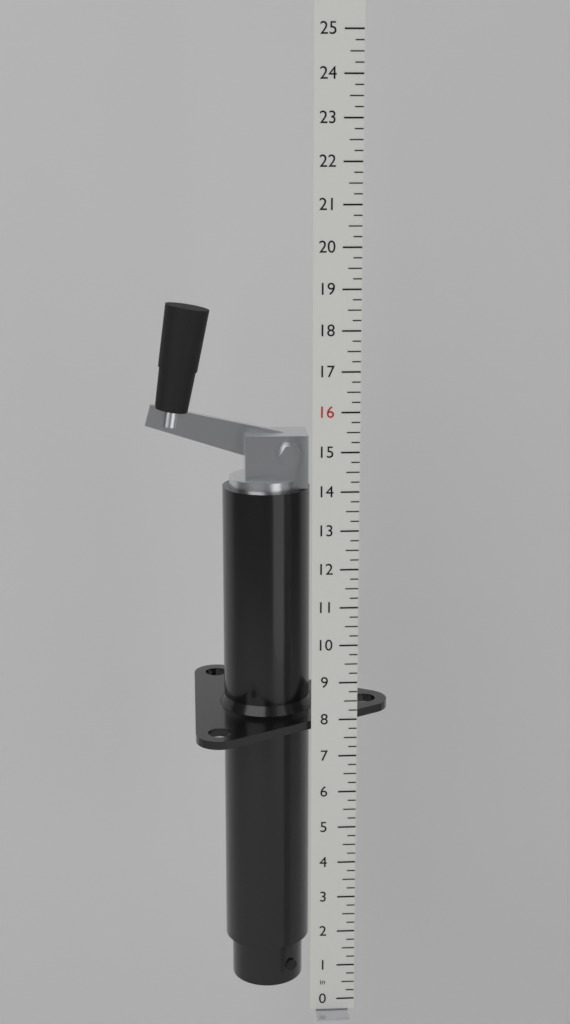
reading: 18.50 in
